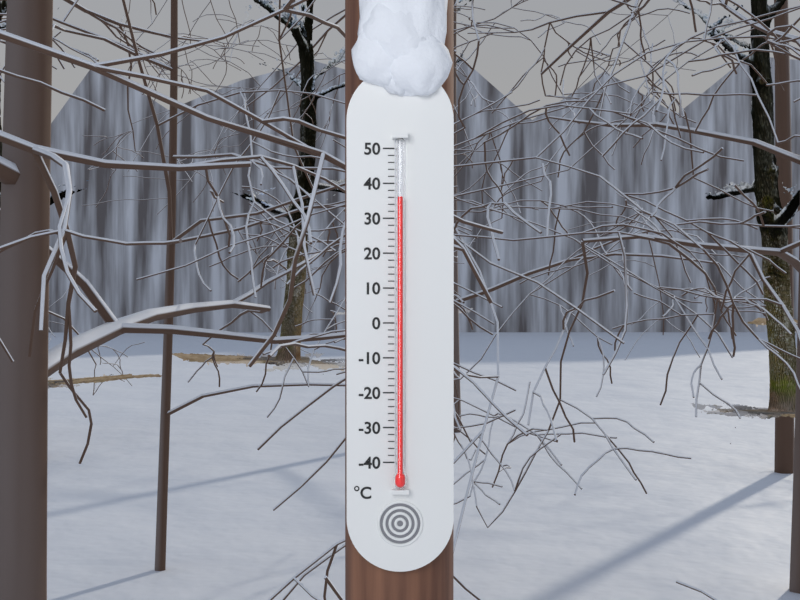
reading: 36 °C
